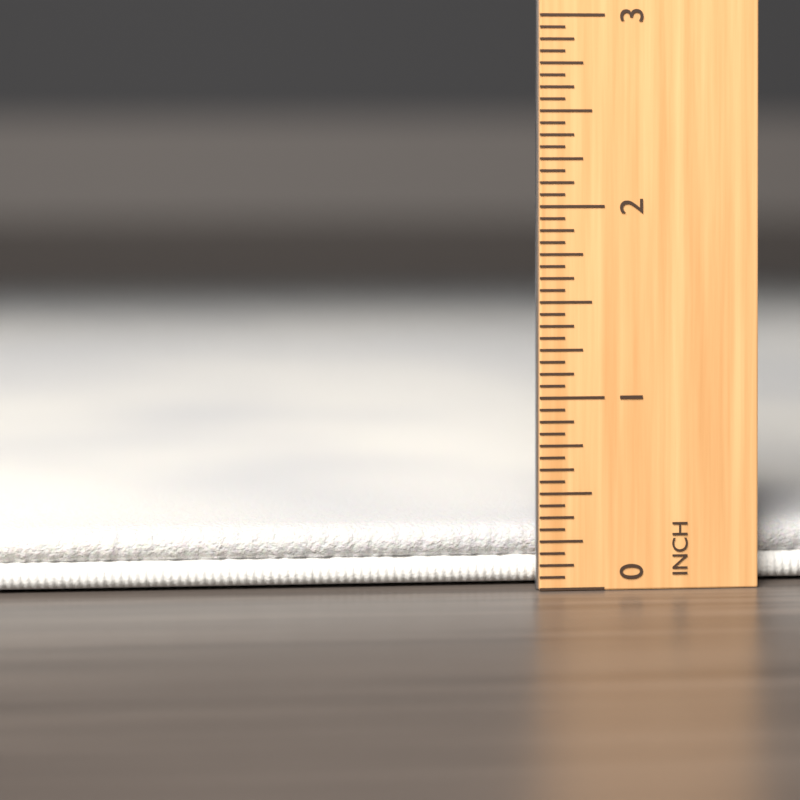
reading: 0.3125 inch
